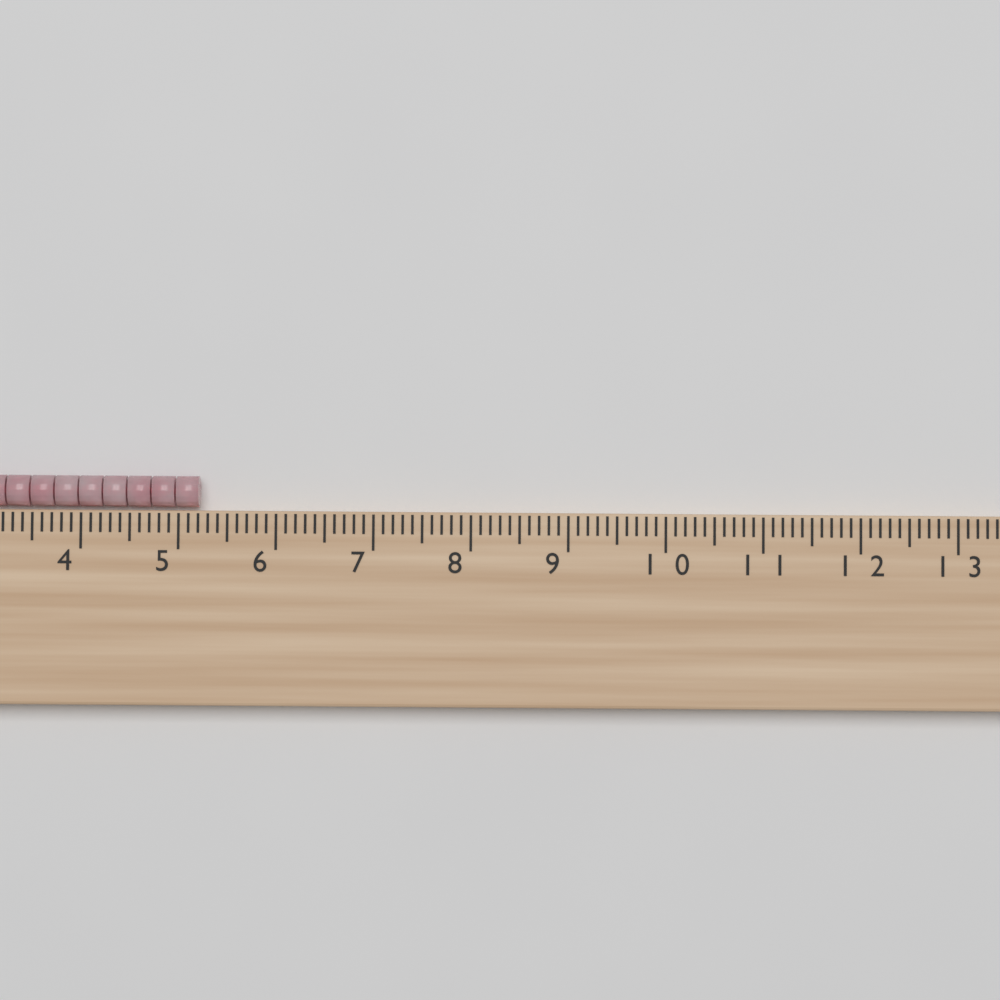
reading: 5.2 cm
